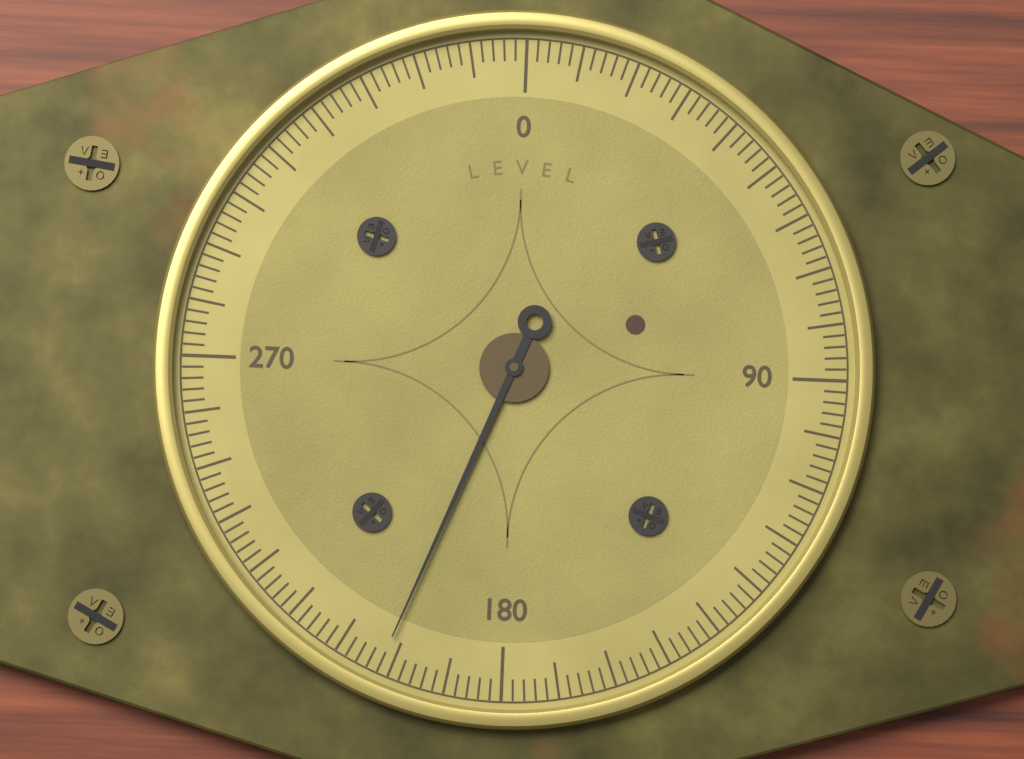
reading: 202 (no unit)
